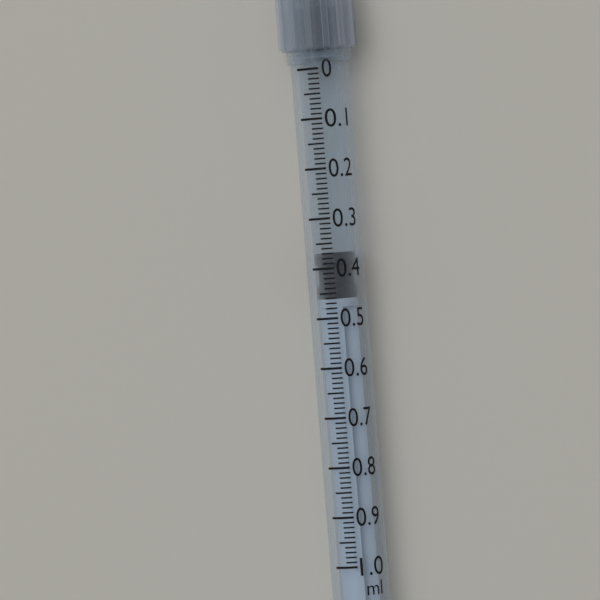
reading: 0.37 ml
